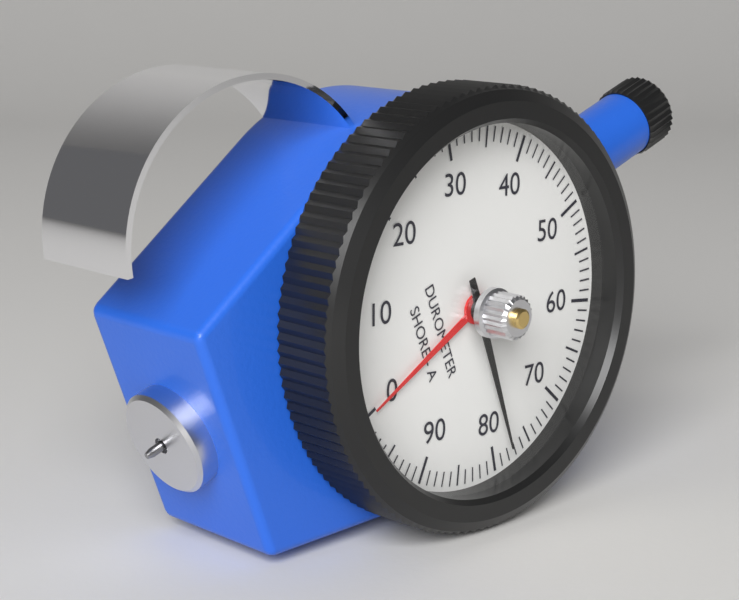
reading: 78 Shore A
